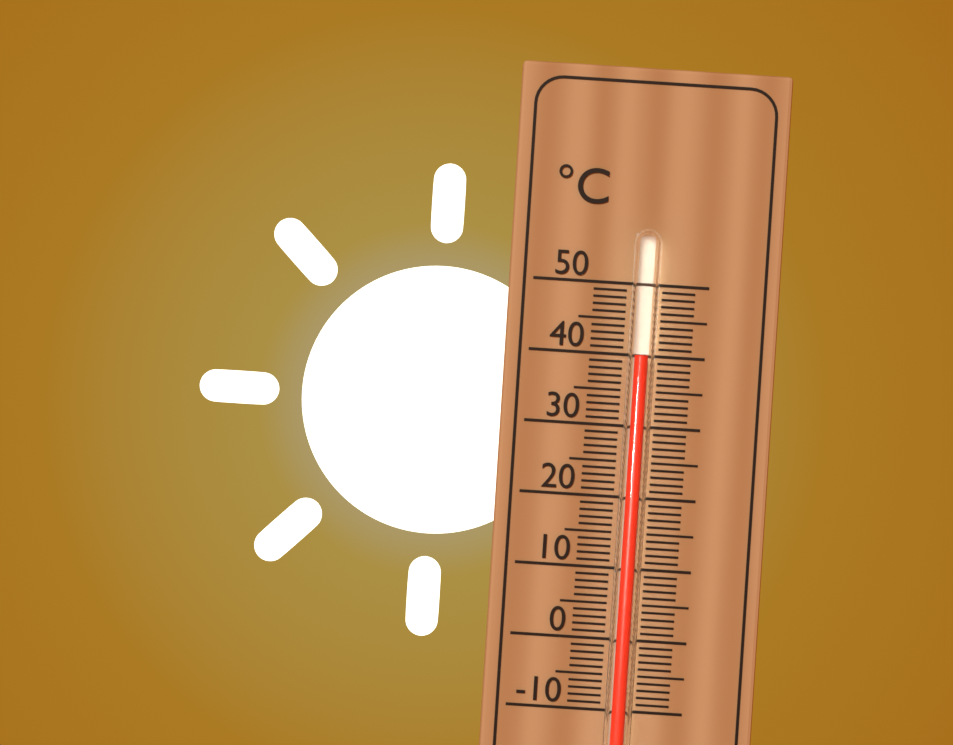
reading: 40 °C
